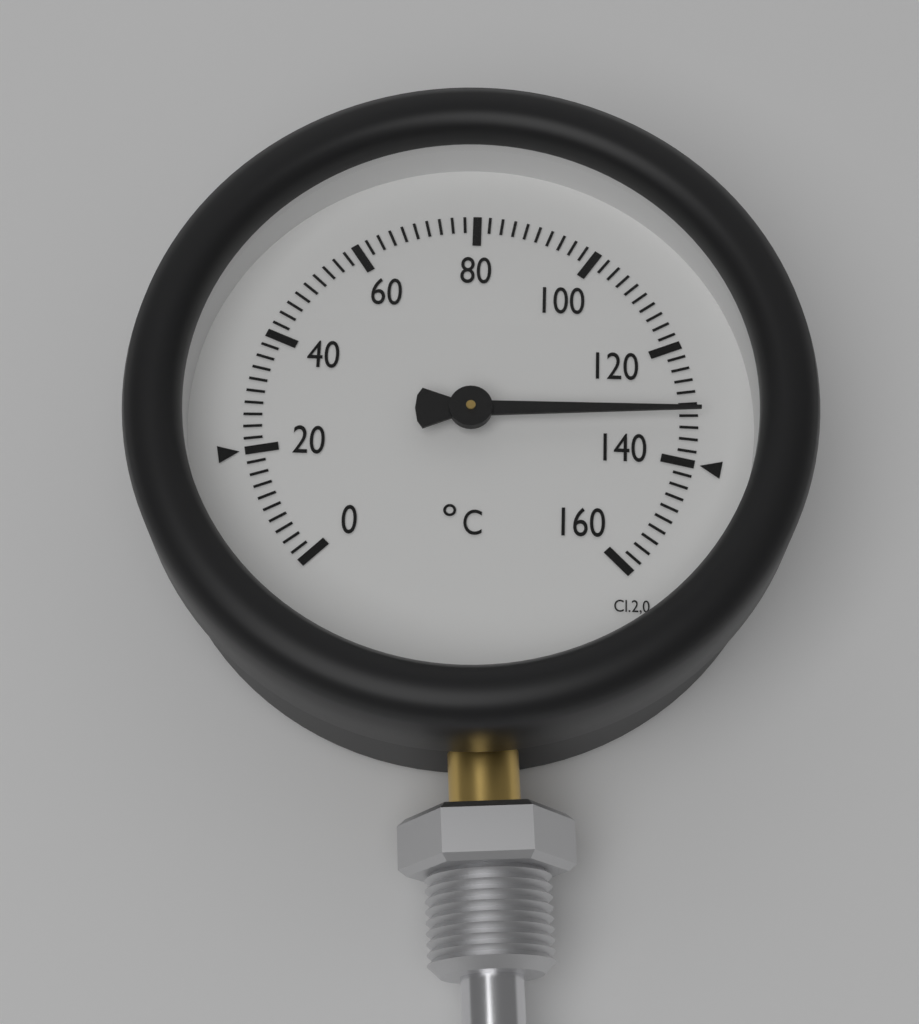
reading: 132 °C
